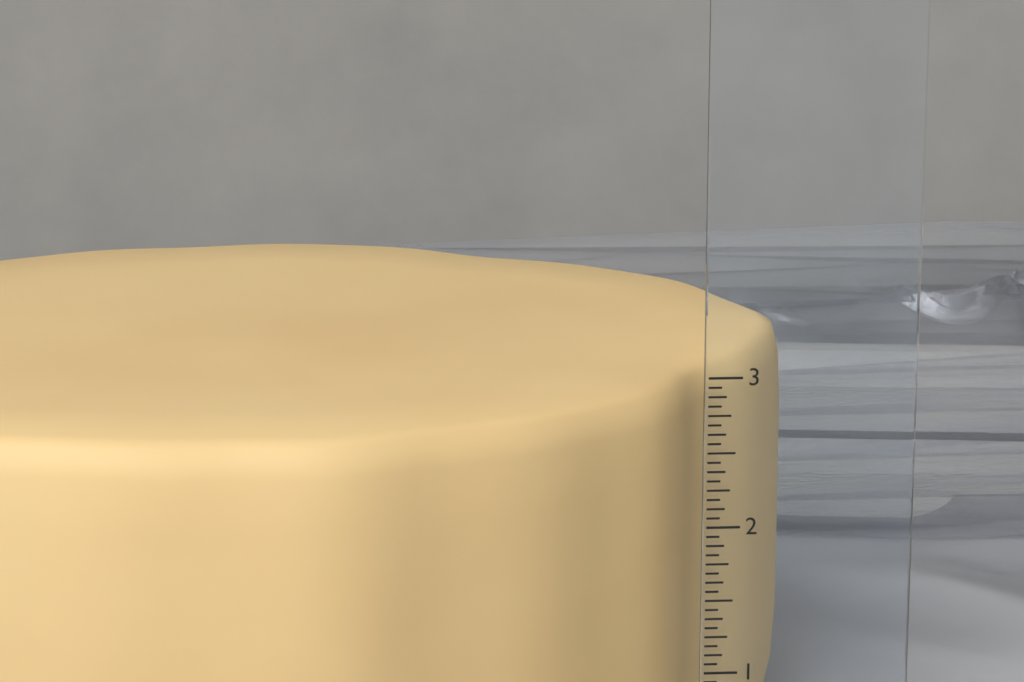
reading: 2.9375 in
